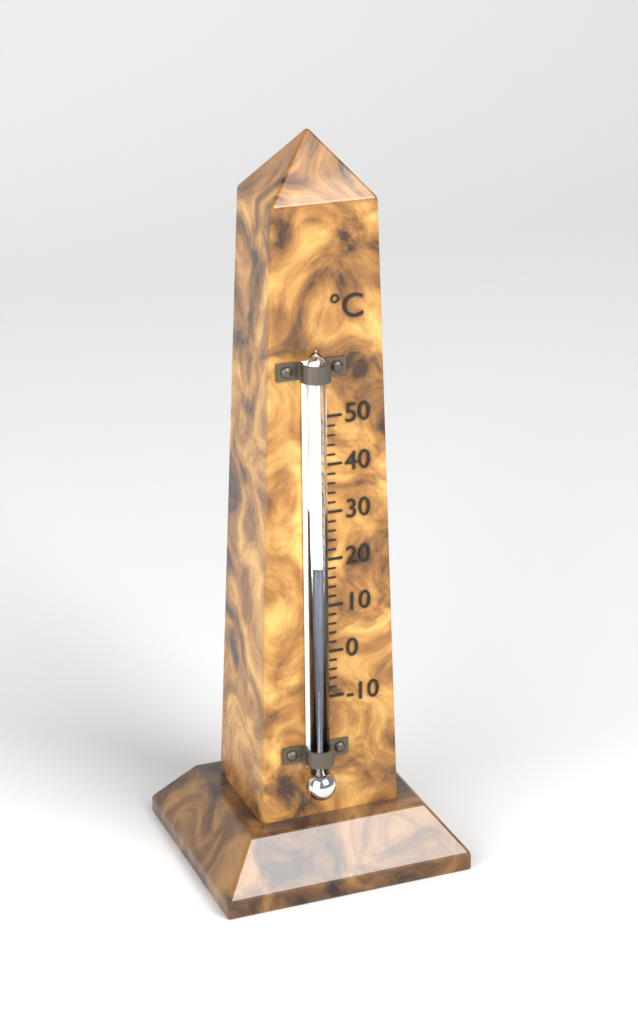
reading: 20 °C
